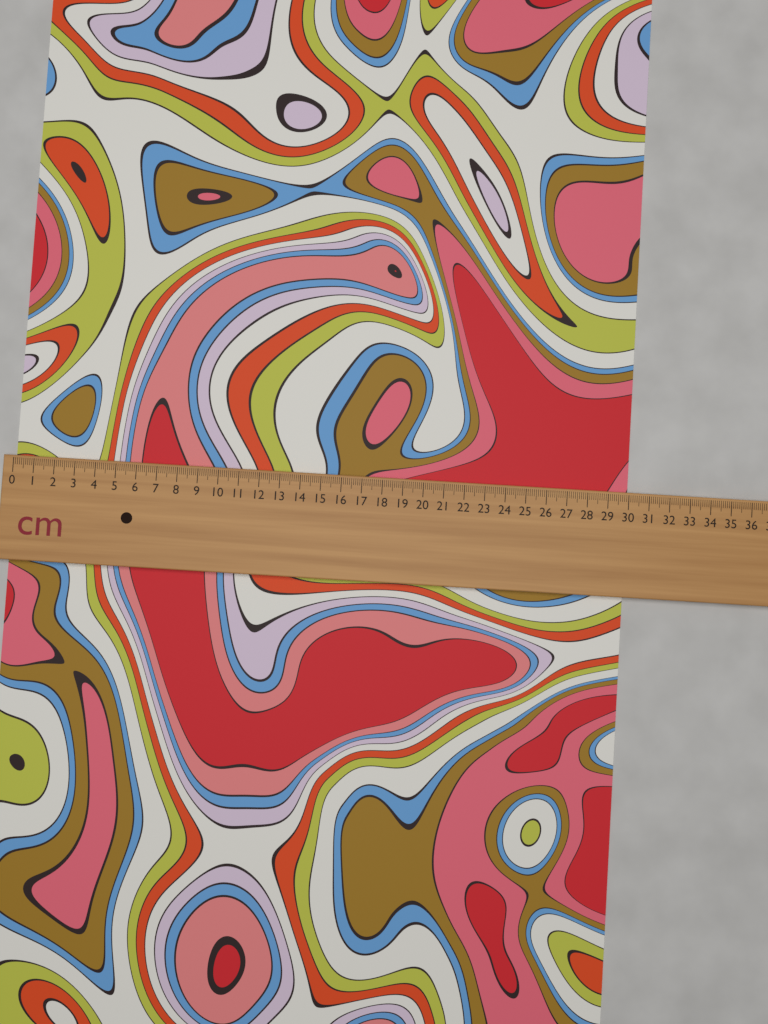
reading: 30.0 cm
